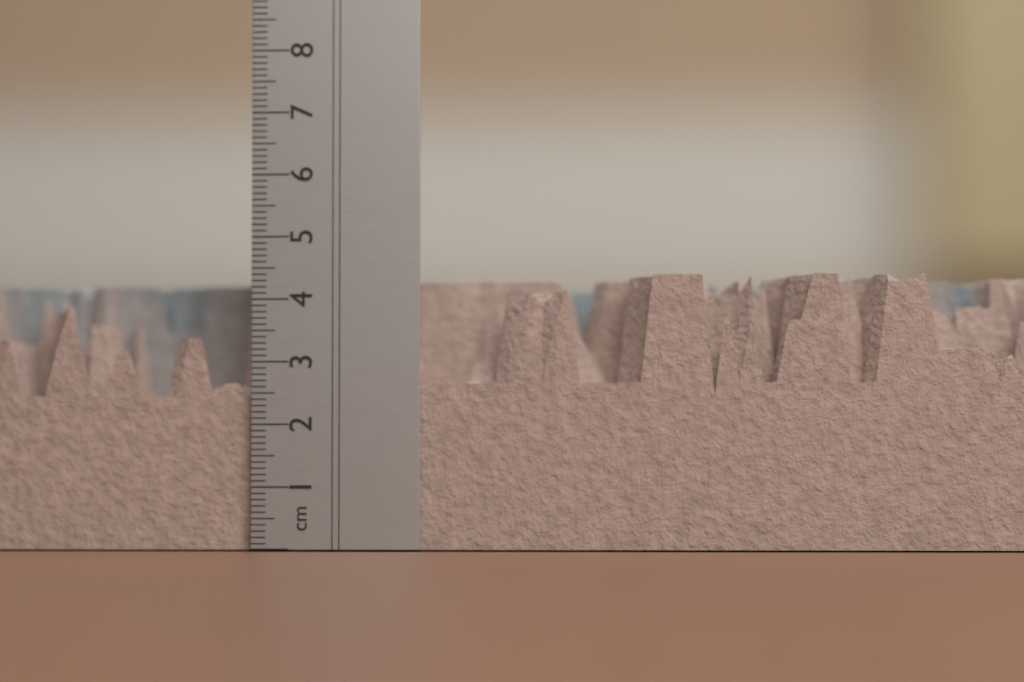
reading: 4.4 cm
